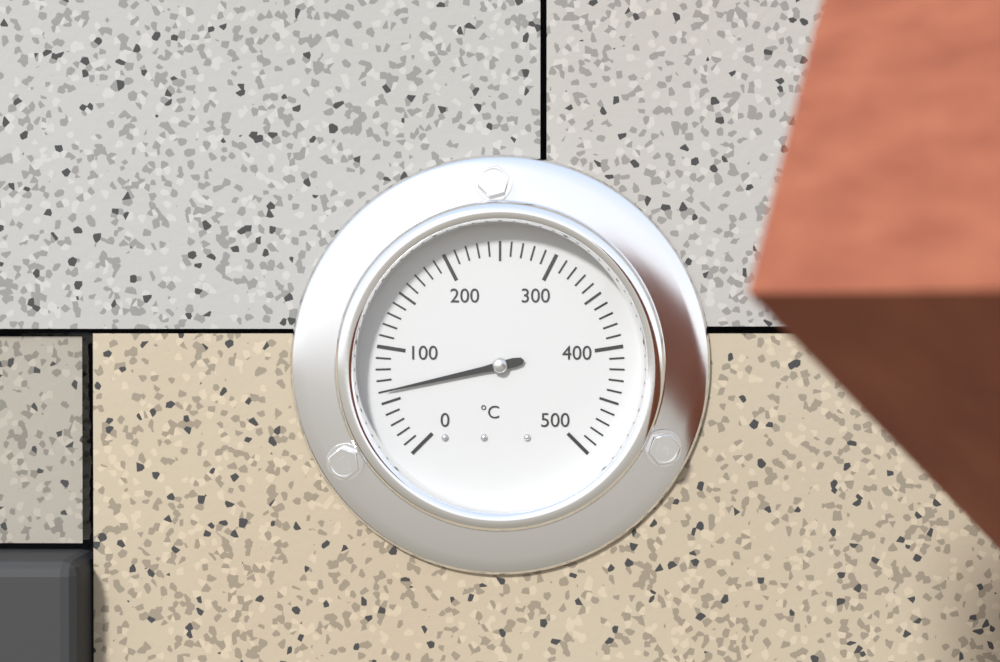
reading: 60 °C
